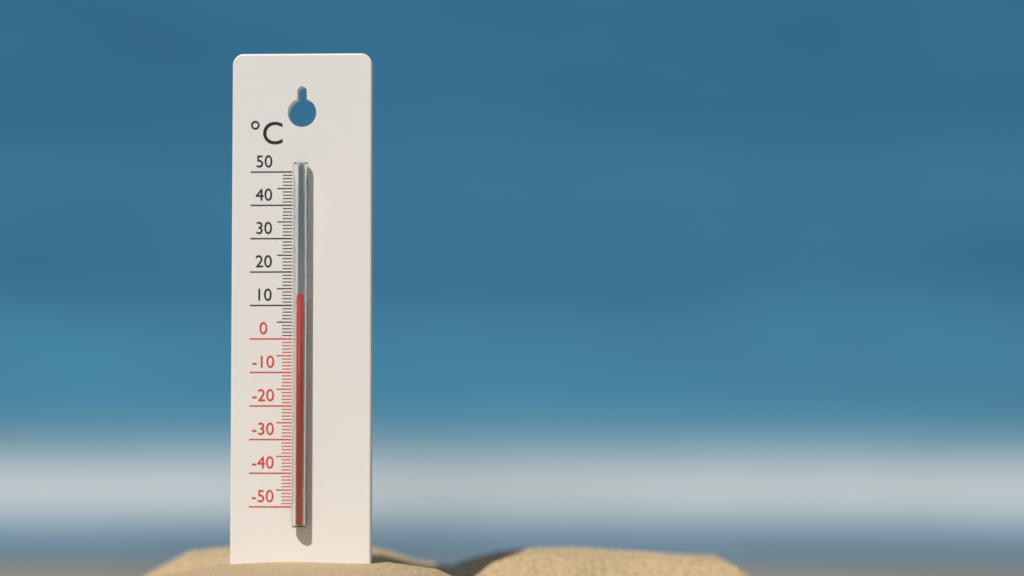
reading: 13 °C
